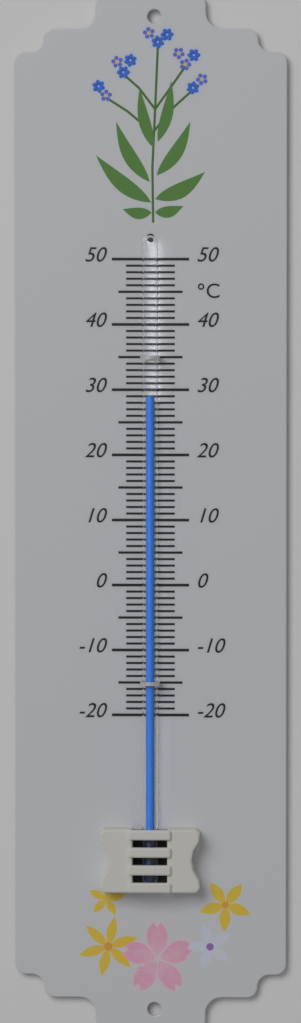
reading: 29 °C
